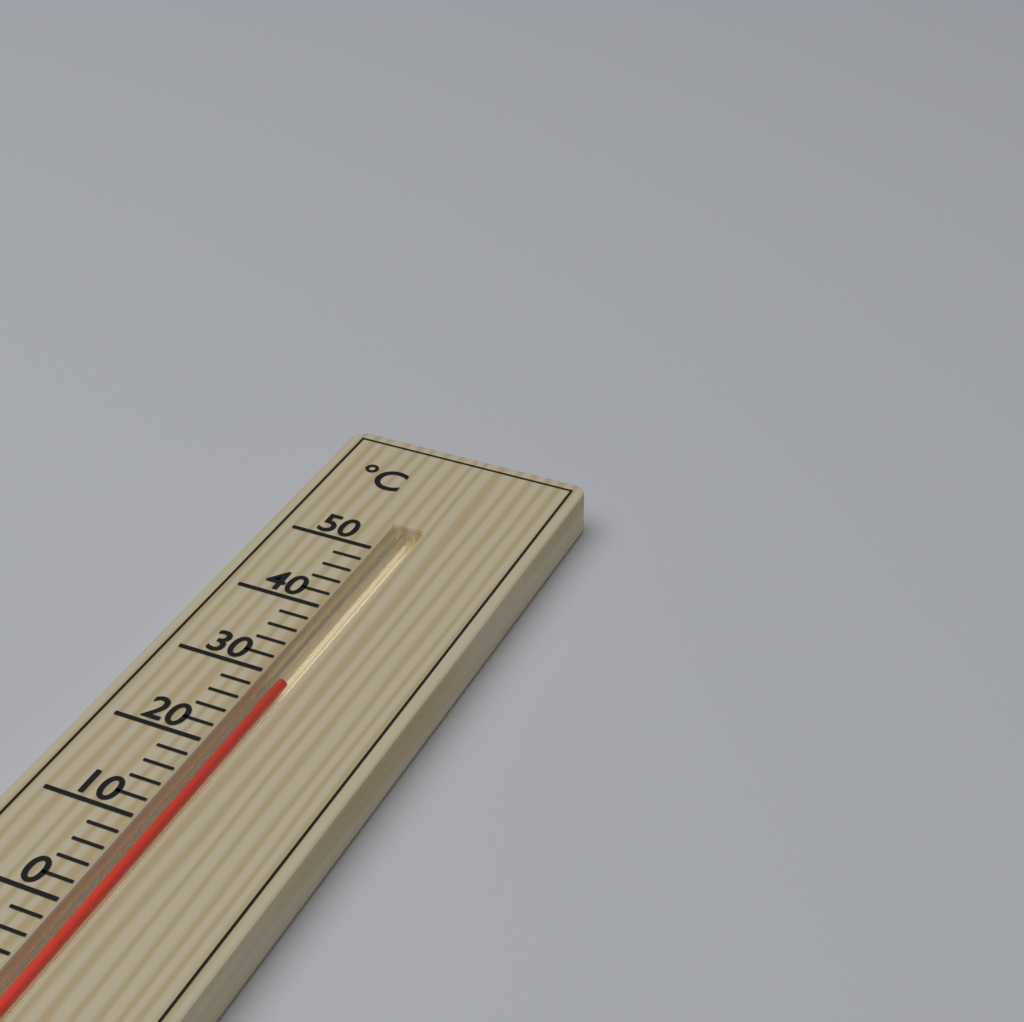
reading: 30 °C
